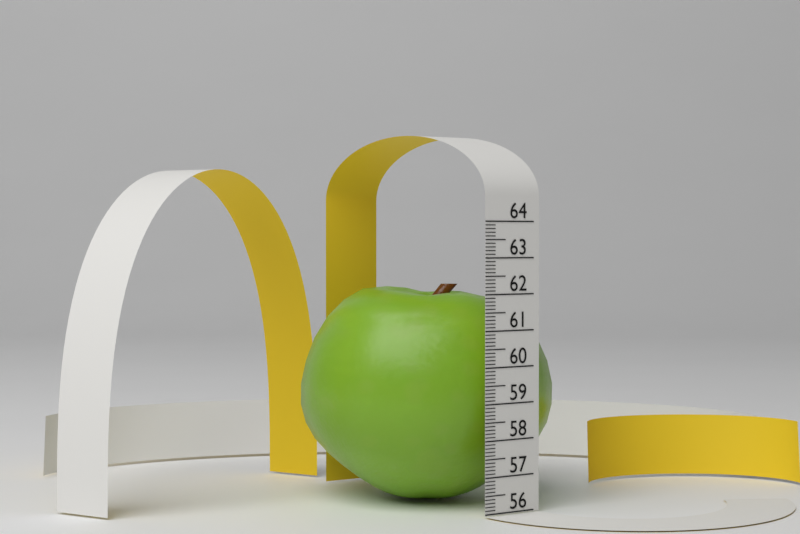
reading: 62.2 (no unit)
